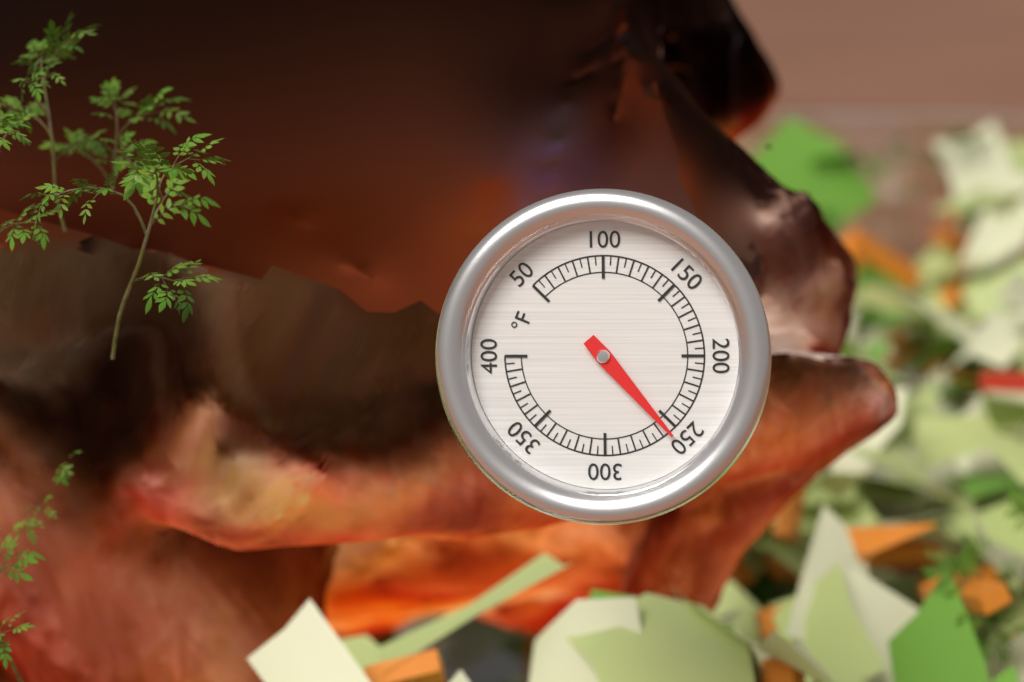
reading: 255 °F
